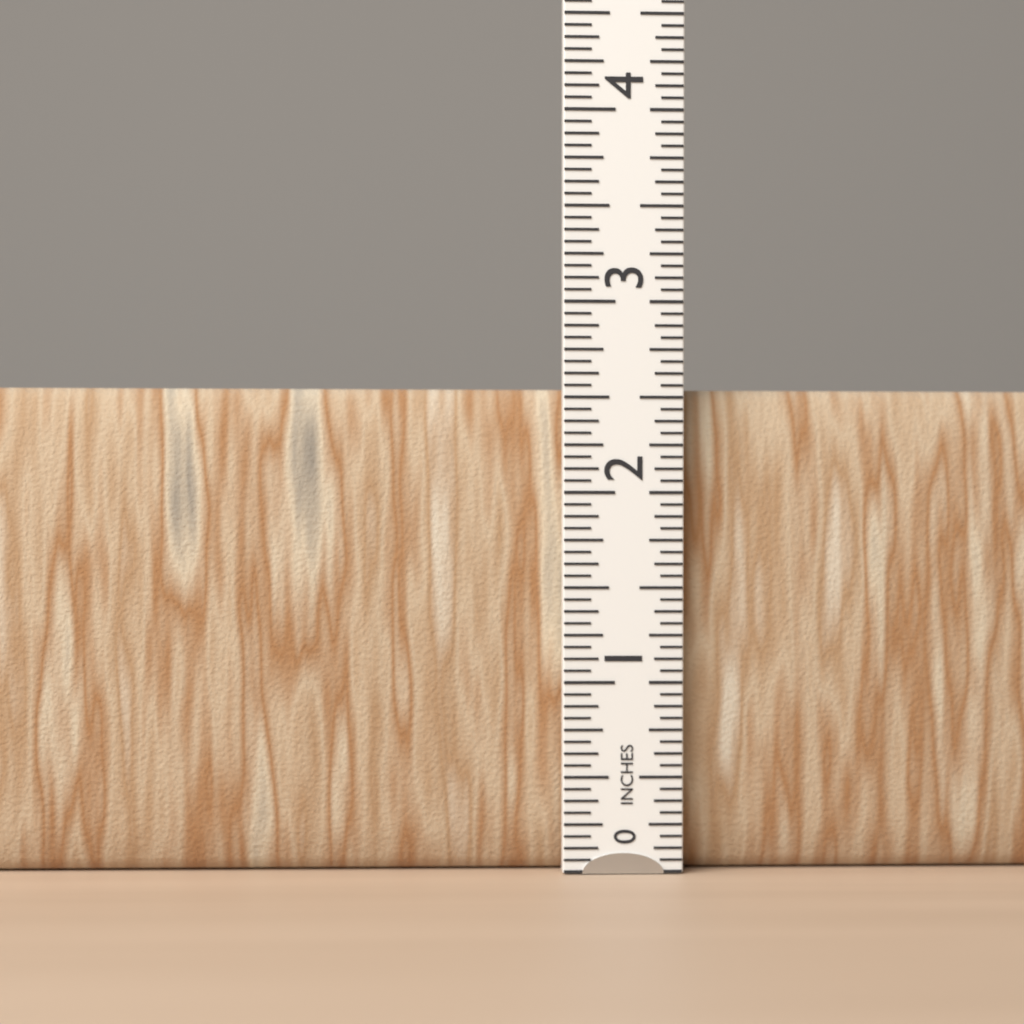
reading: 2.5625 in
